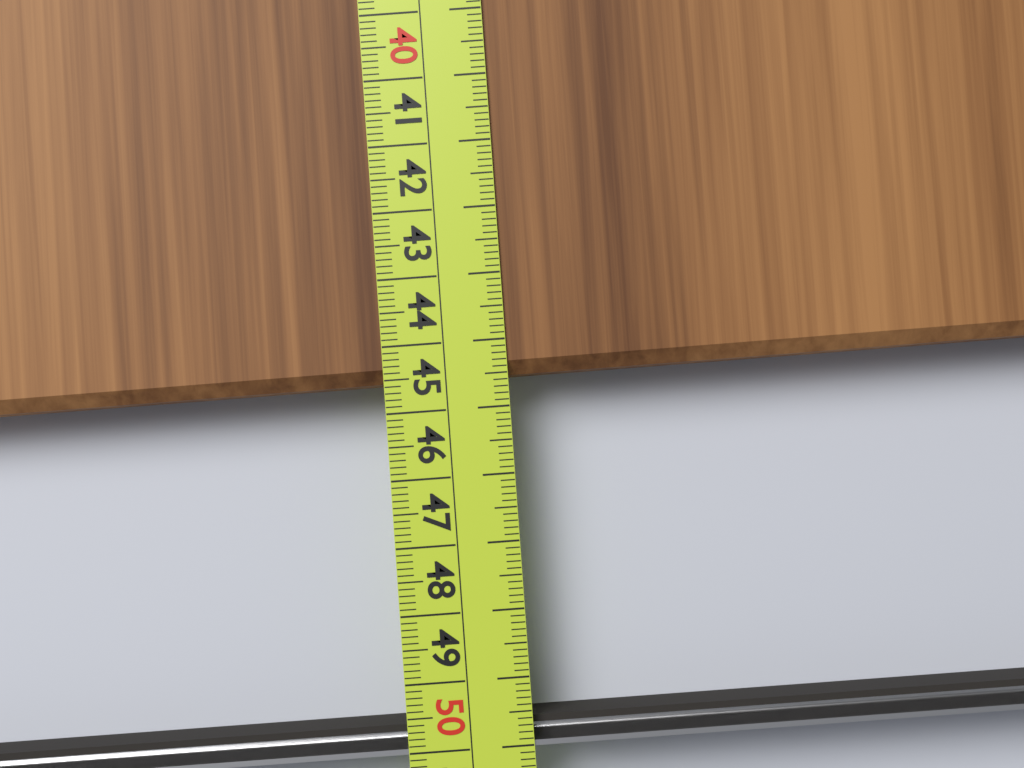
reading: 44.6 cm
